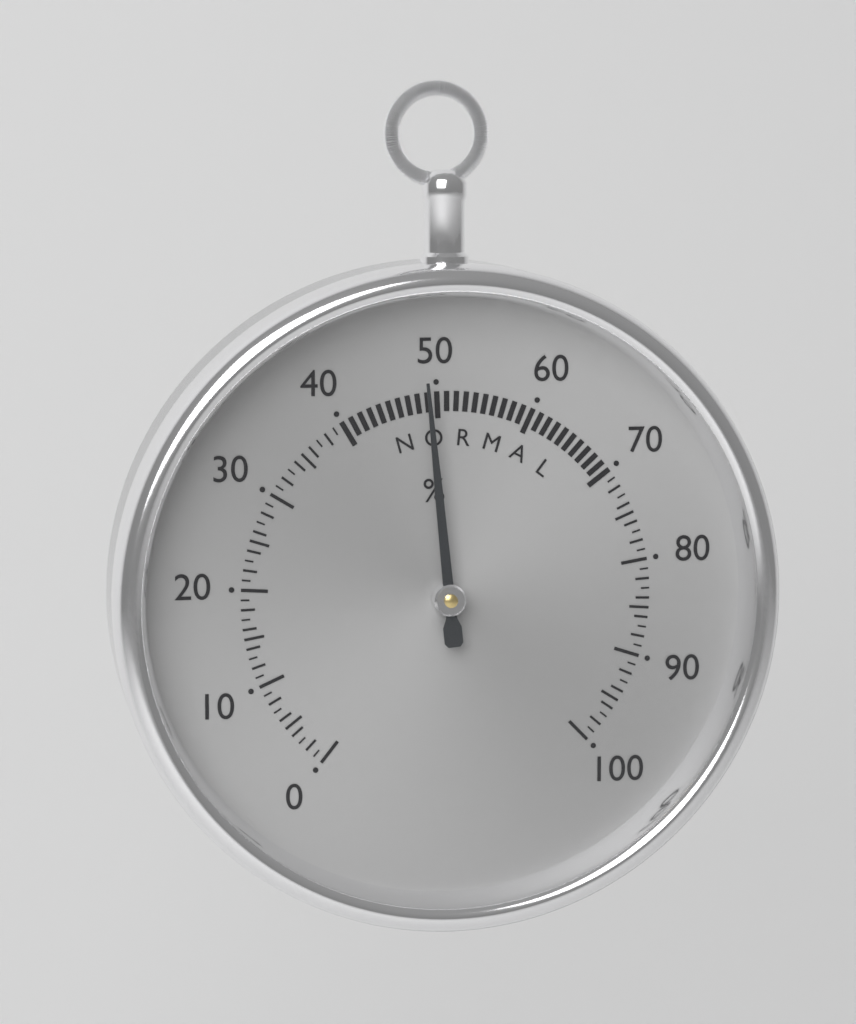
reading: 49 %
